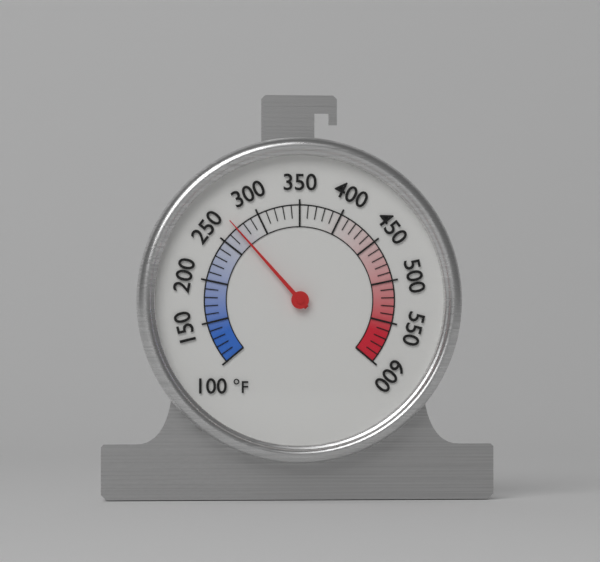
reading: 270 °F
